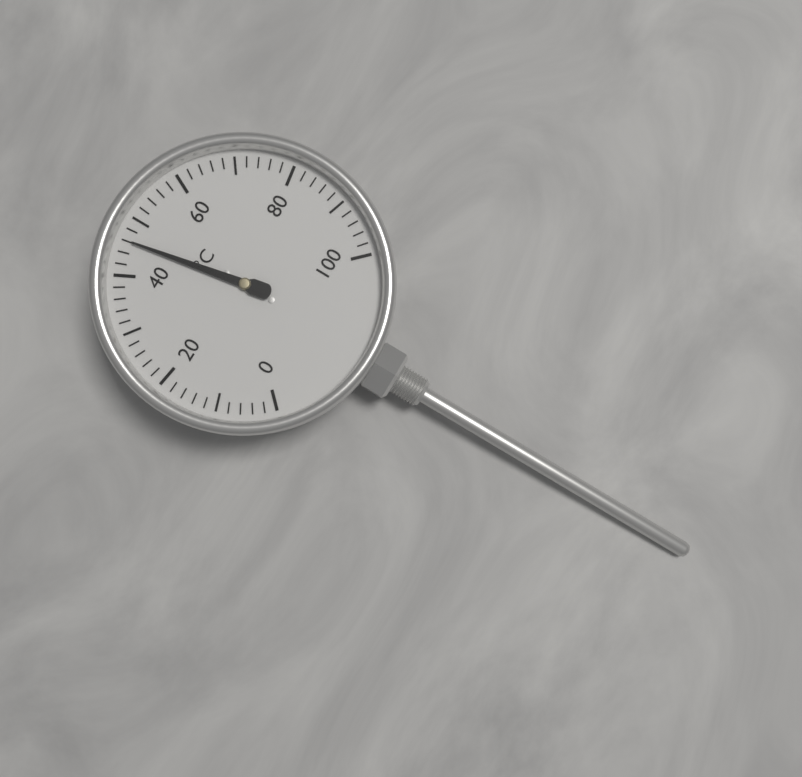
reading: 46 °C
